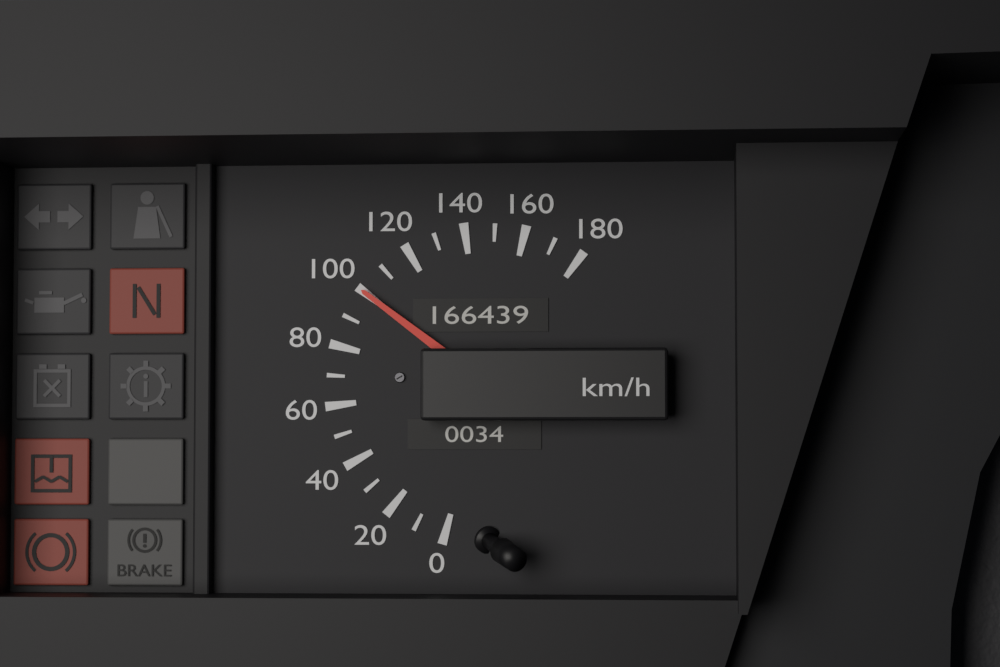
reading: 100 km/h
